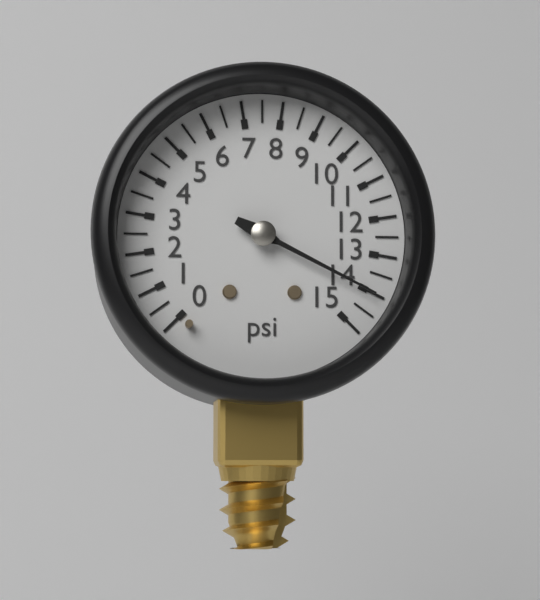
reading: 14.0 psi
